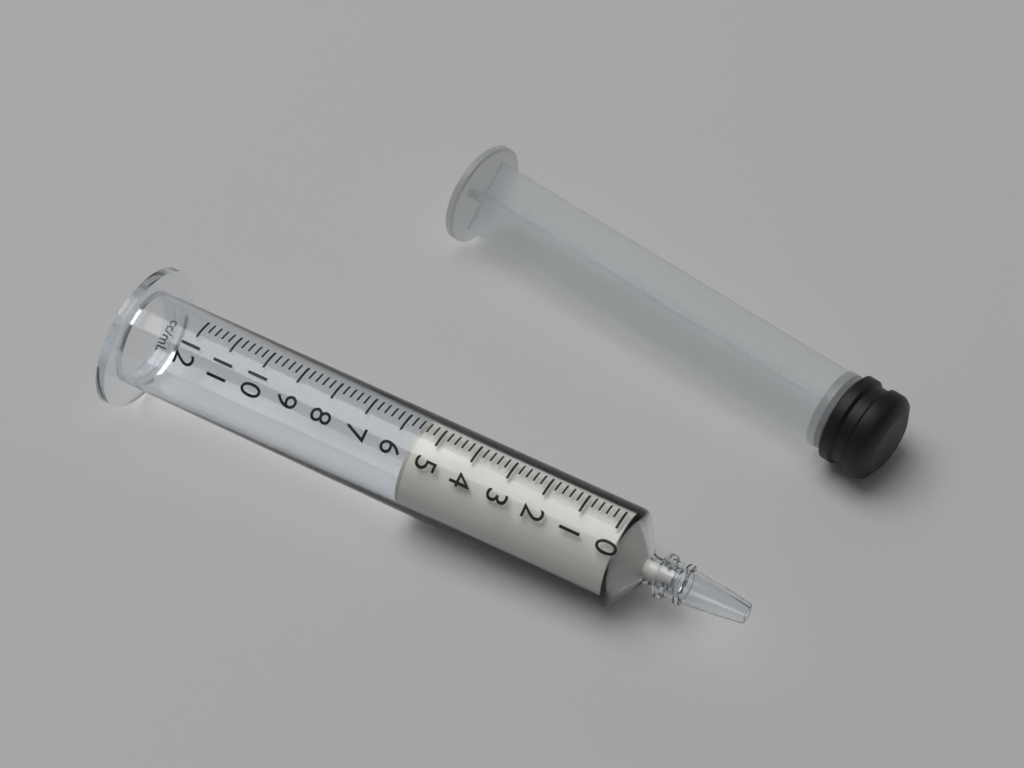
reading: 5.6 ml
